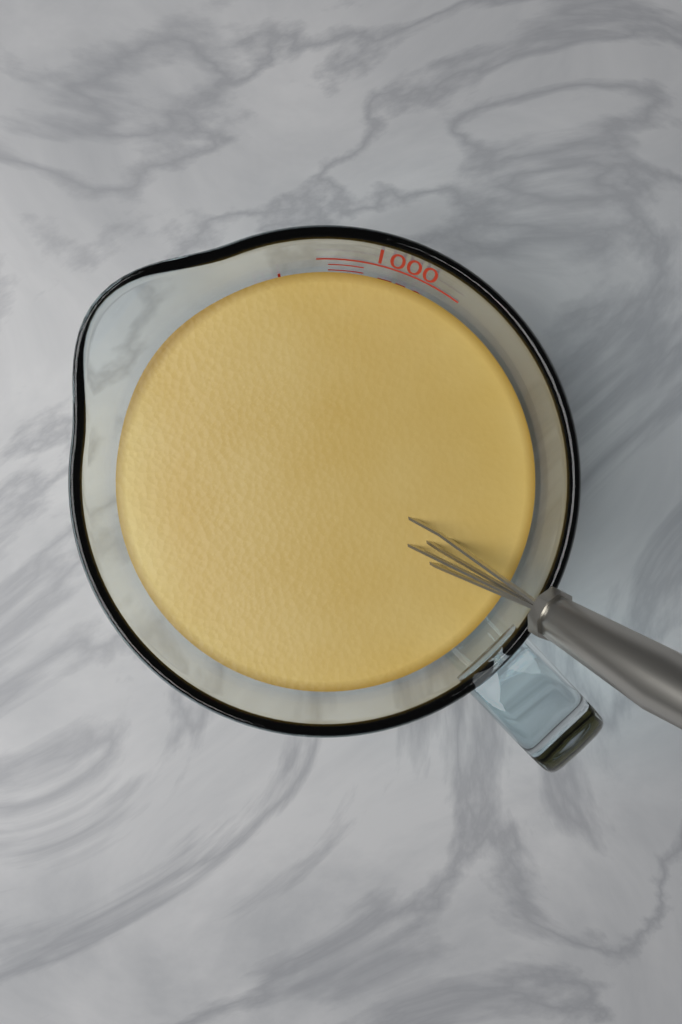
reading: 900 ml
